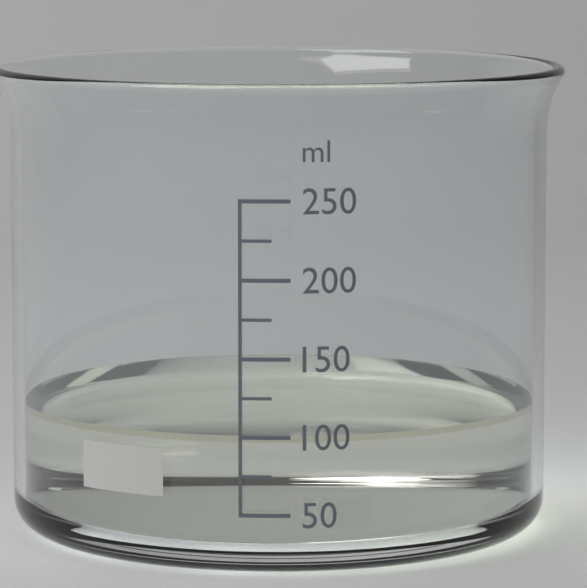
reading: 100 ml
